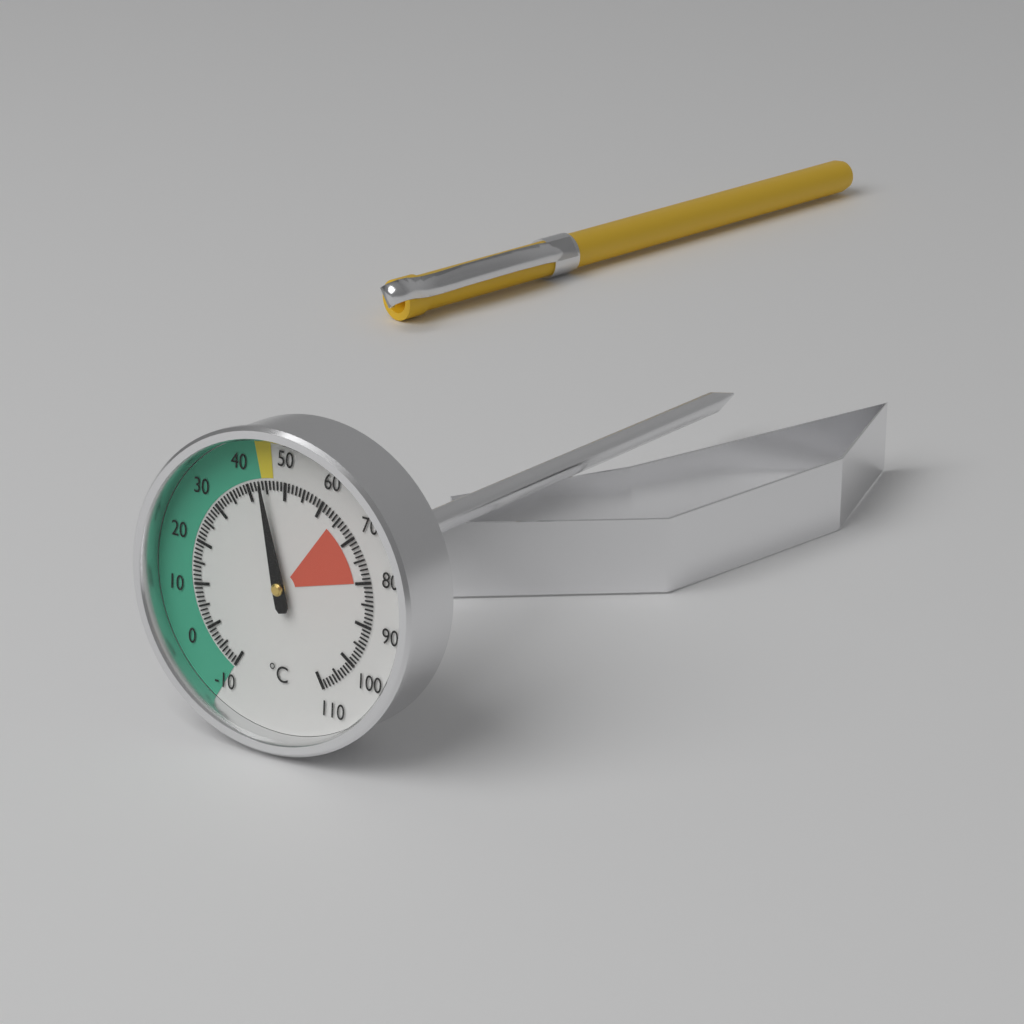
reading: 44 °C
